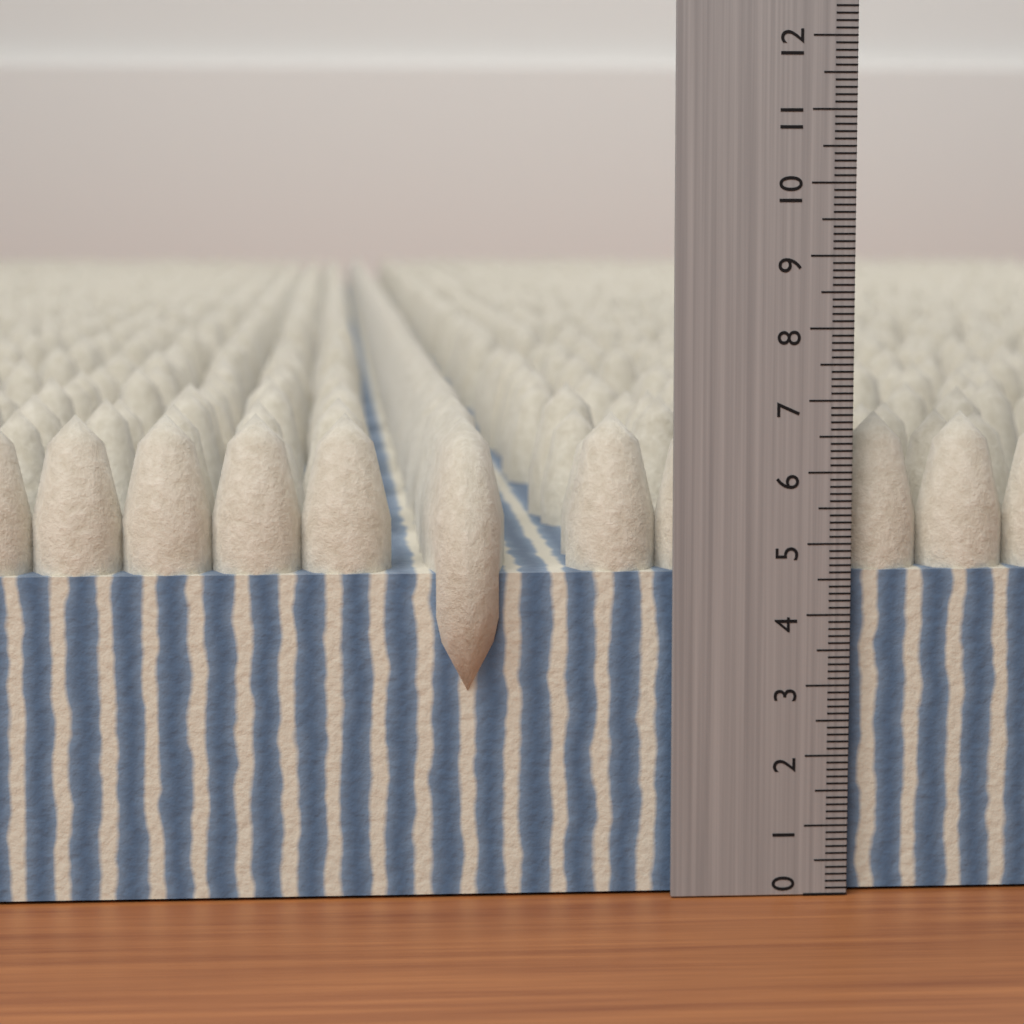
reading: 6.8 (no unit)
